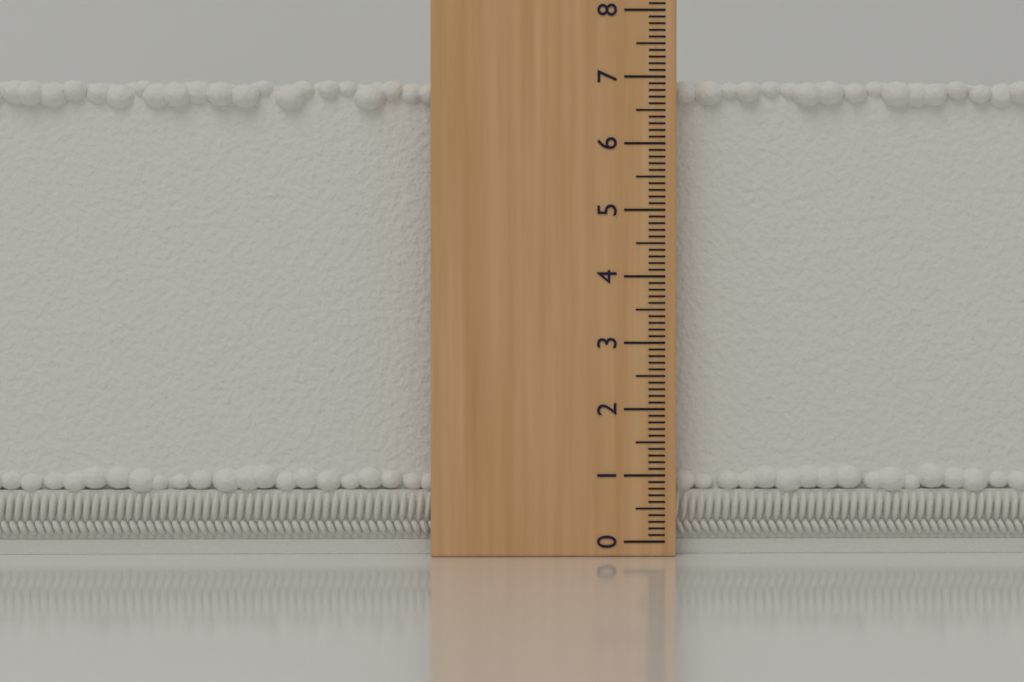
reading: 7.0 (no unit)
